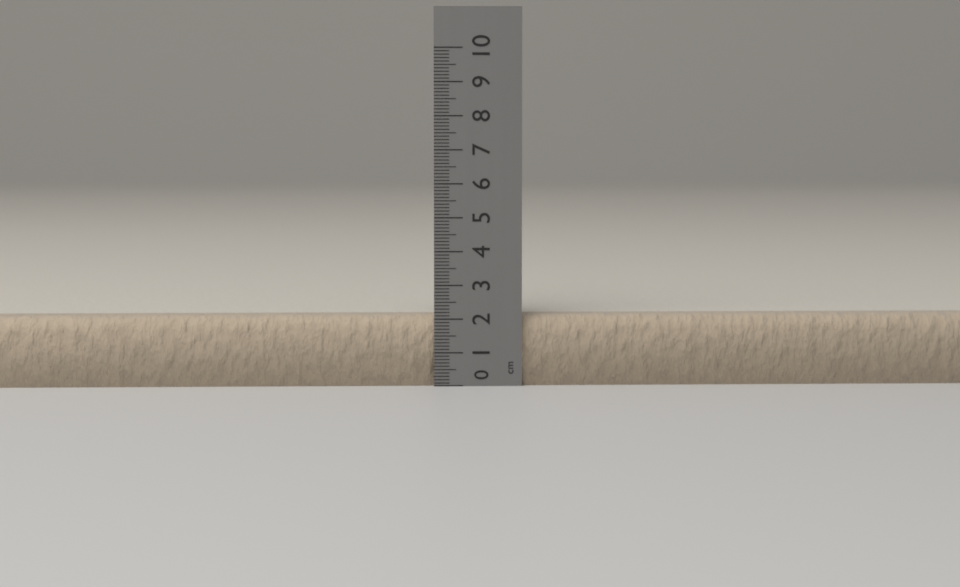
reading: 2.1 cm
